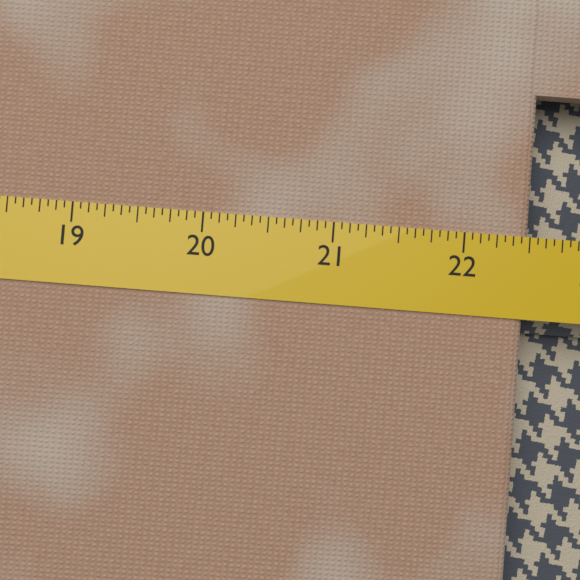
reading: 22.5000 (no unit)
